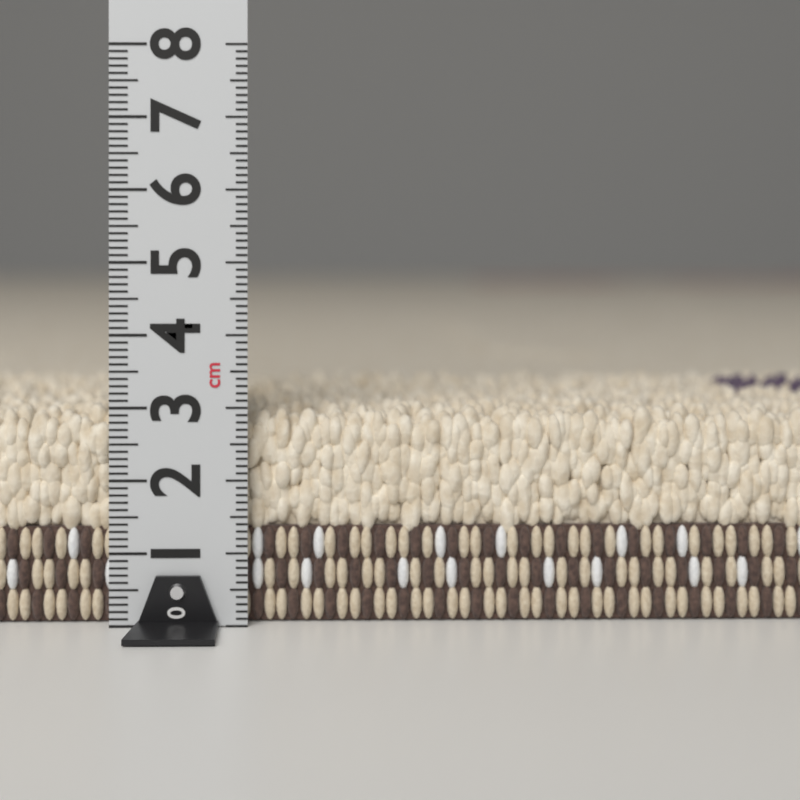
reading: 3.0 cm
